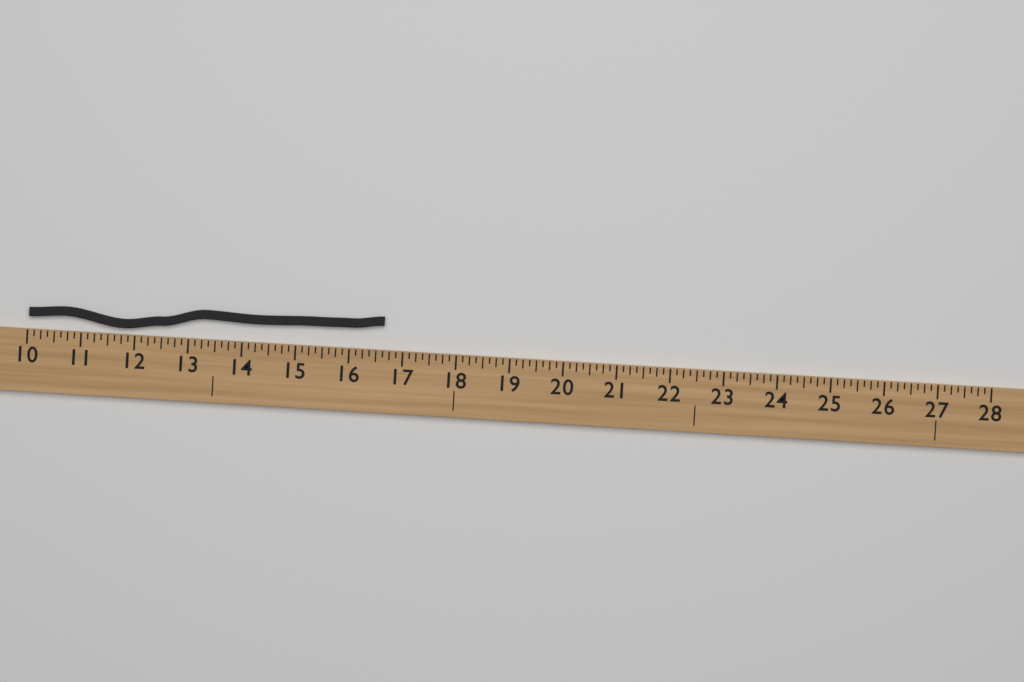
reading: 16.625 (no unit)
